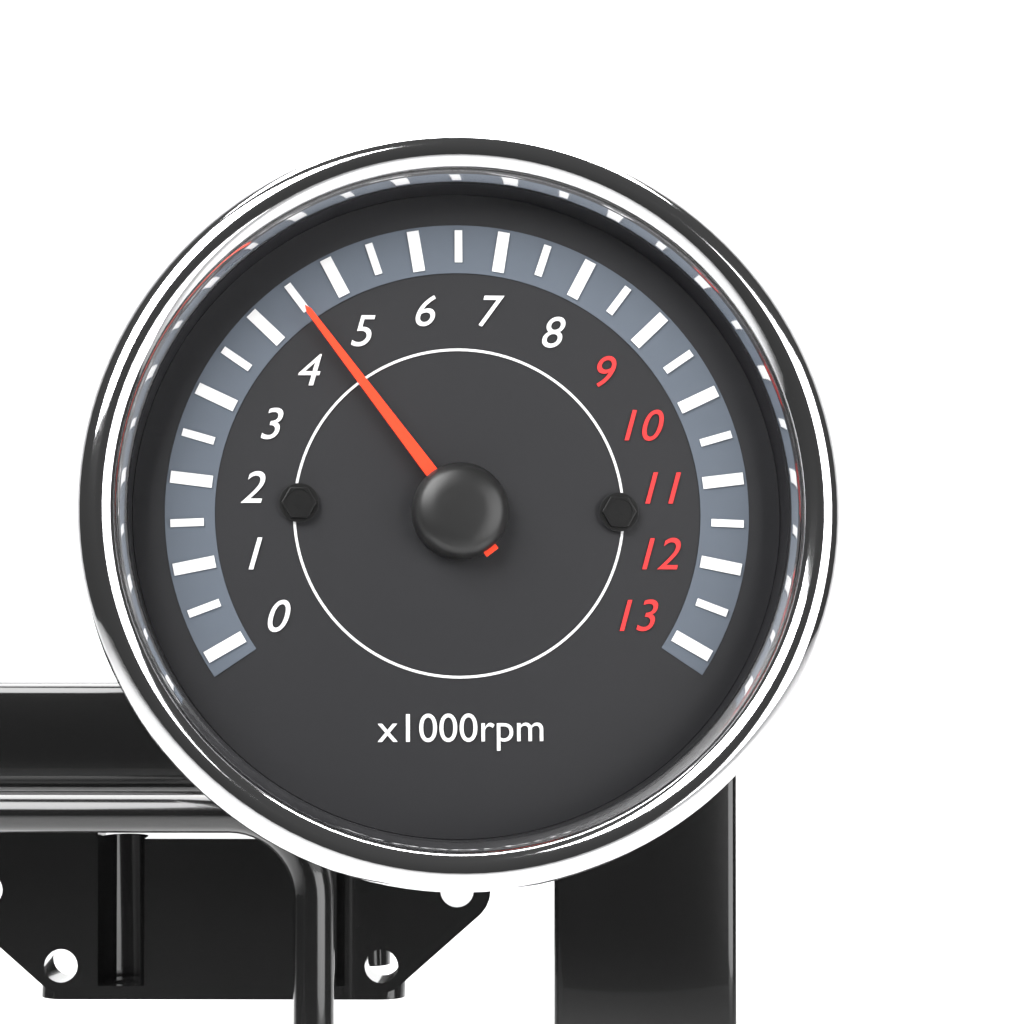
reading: 4500 rpm
